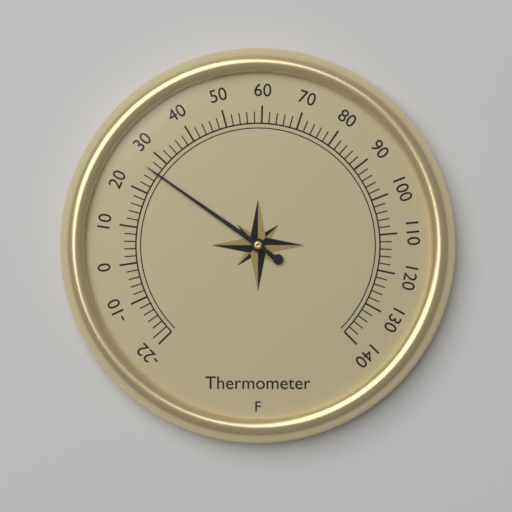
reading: 26 °F
